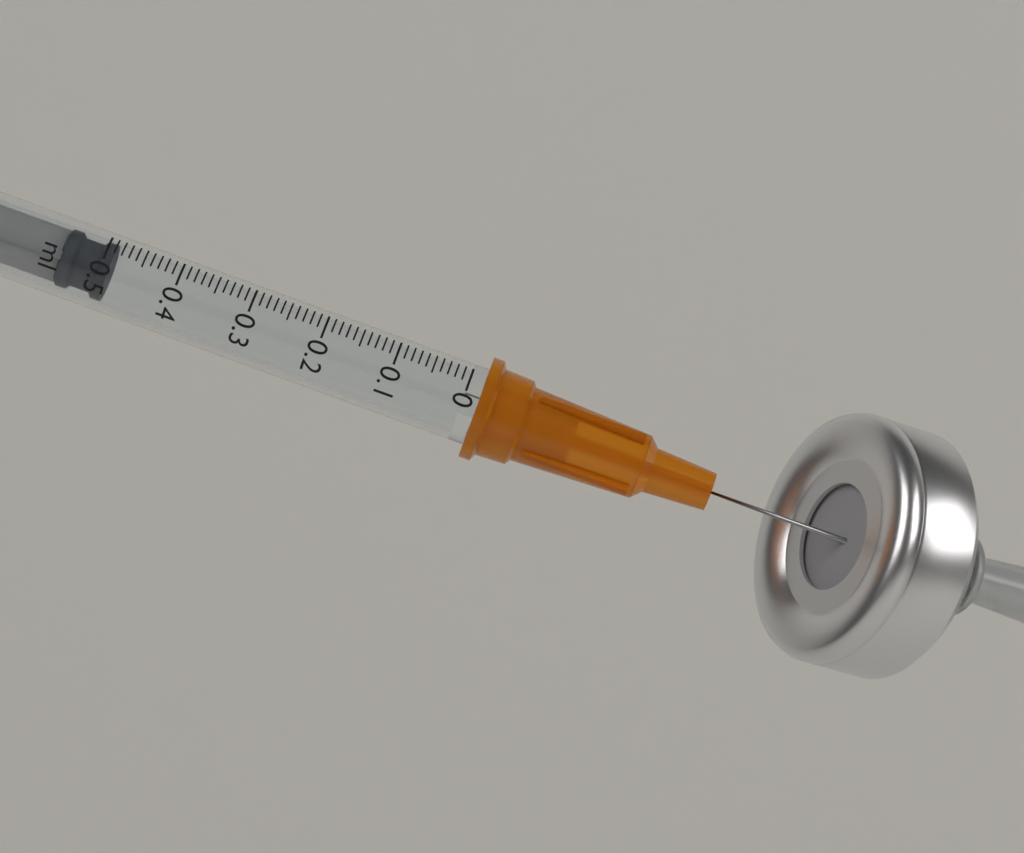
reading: 0.49 ml
